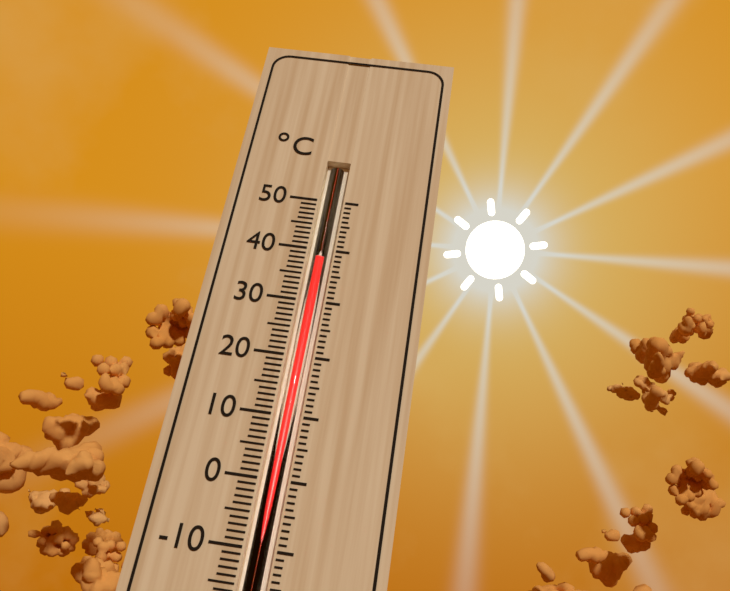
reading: 38 °C
